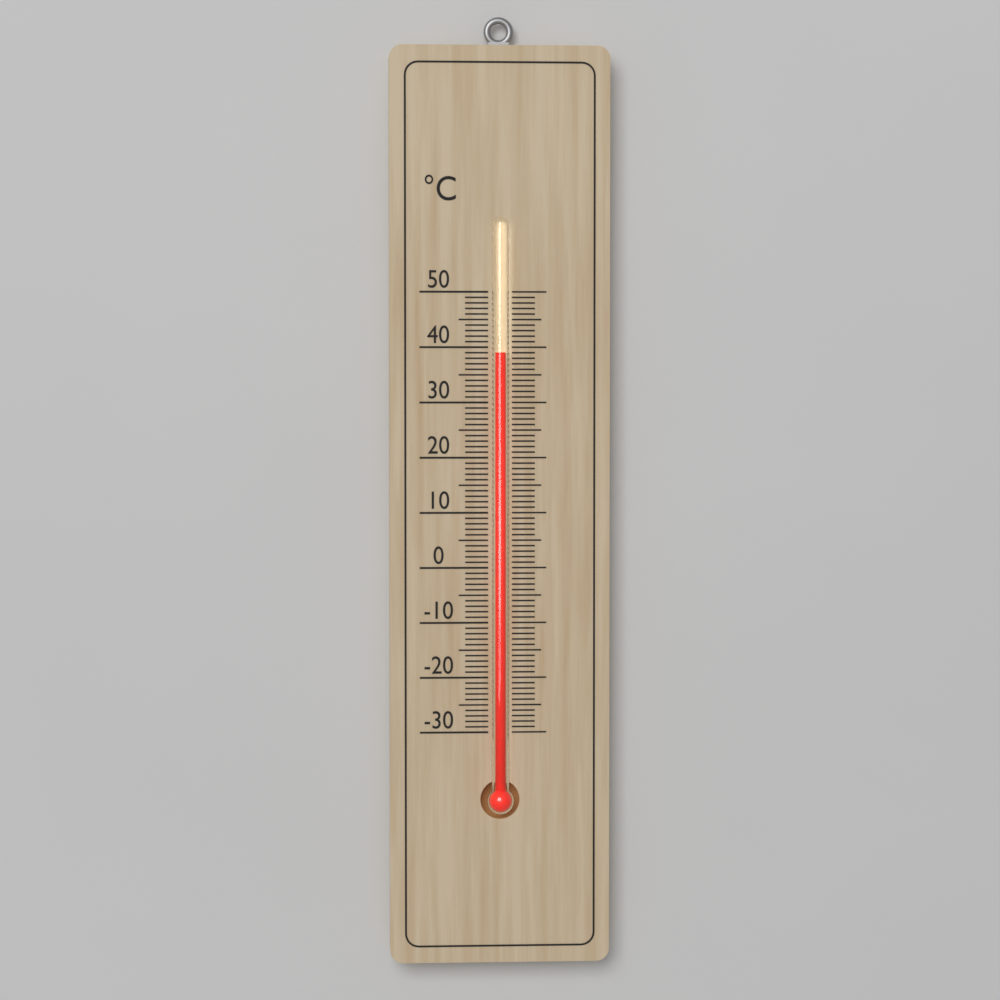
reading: 39 °C
